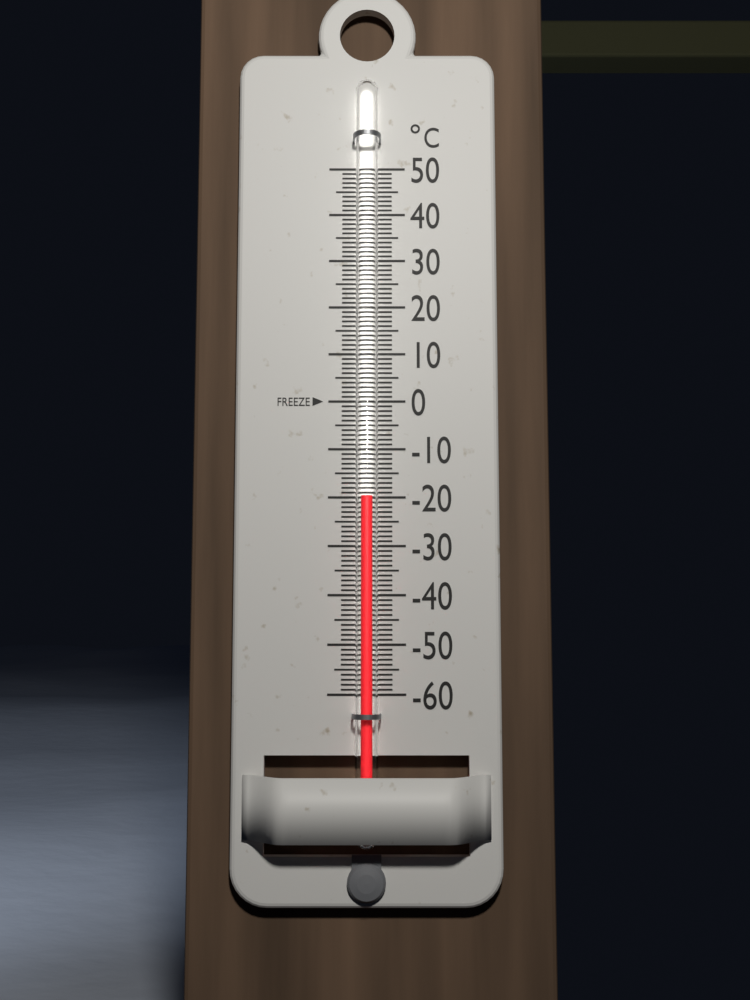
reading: -20 °C
